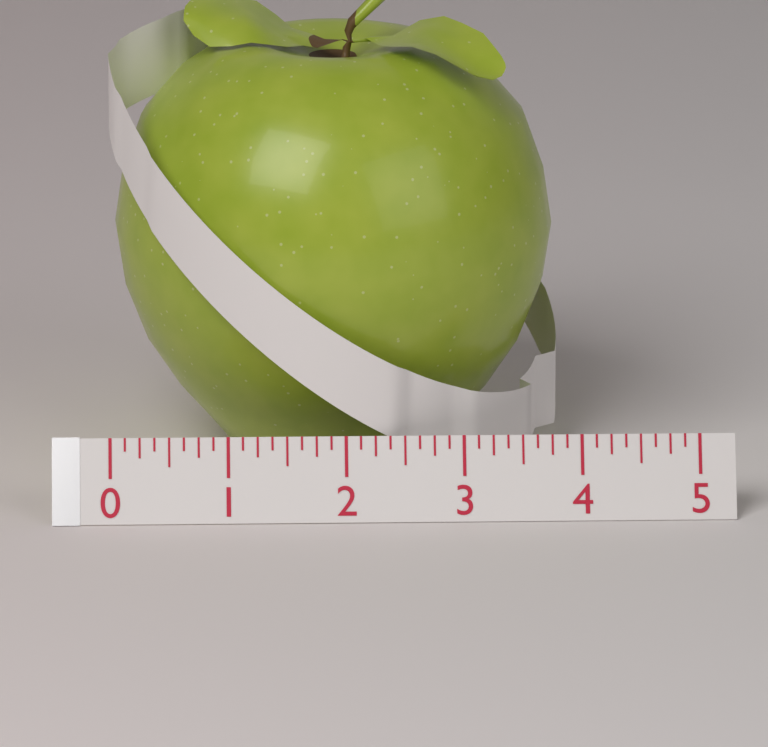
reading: 3.875 (no unit)
